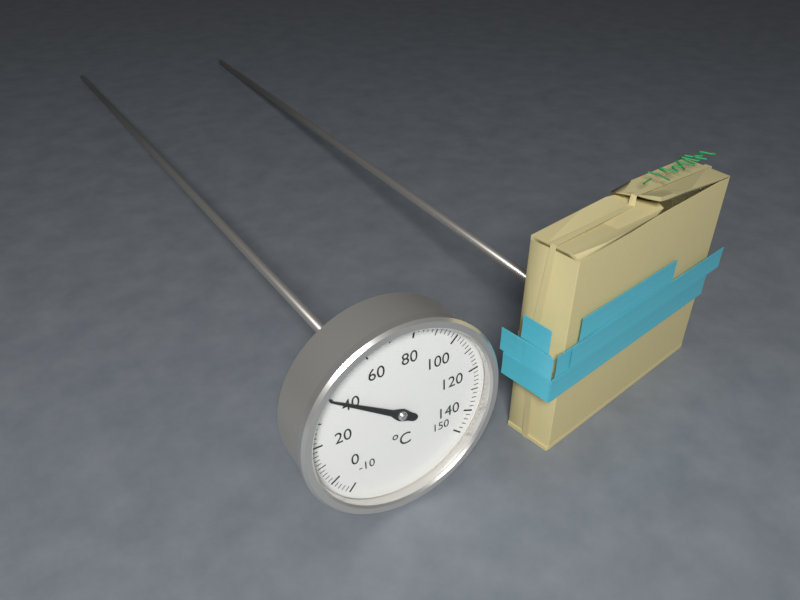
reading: 40 °C
